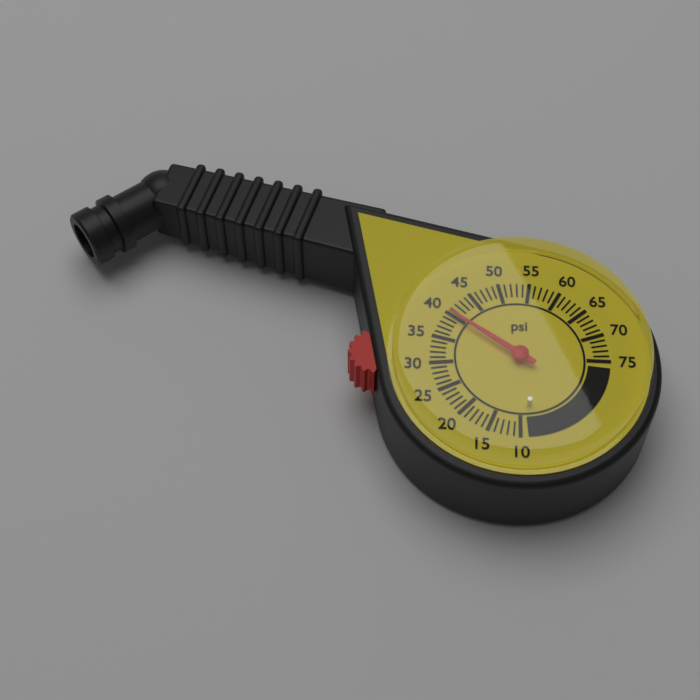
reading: 40 psi
